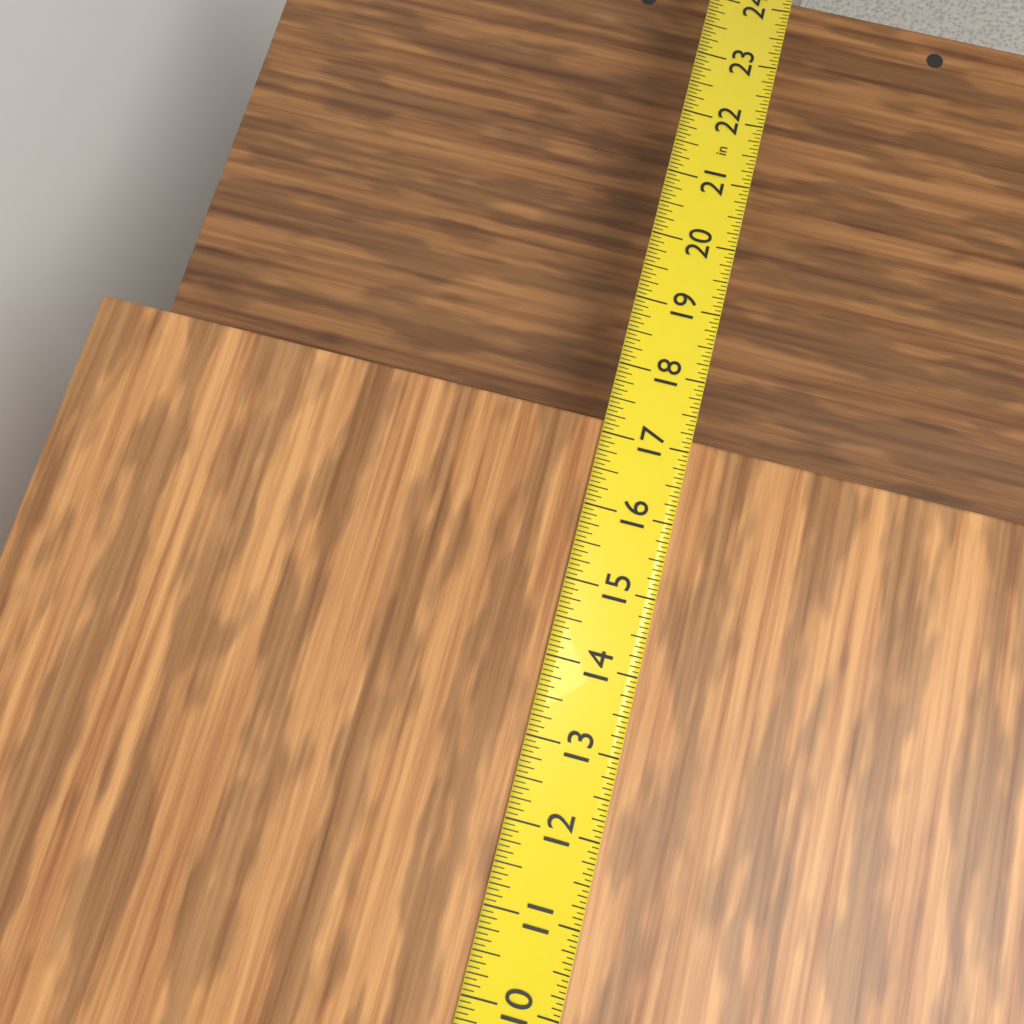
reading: 17.1875 in
